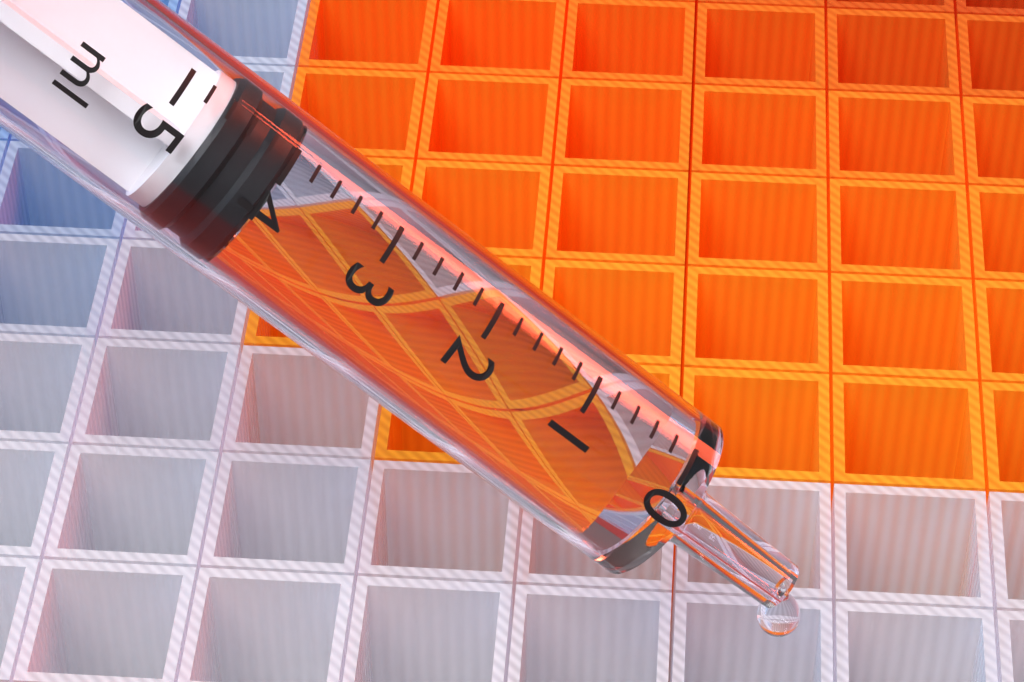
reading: 4.0 ml
